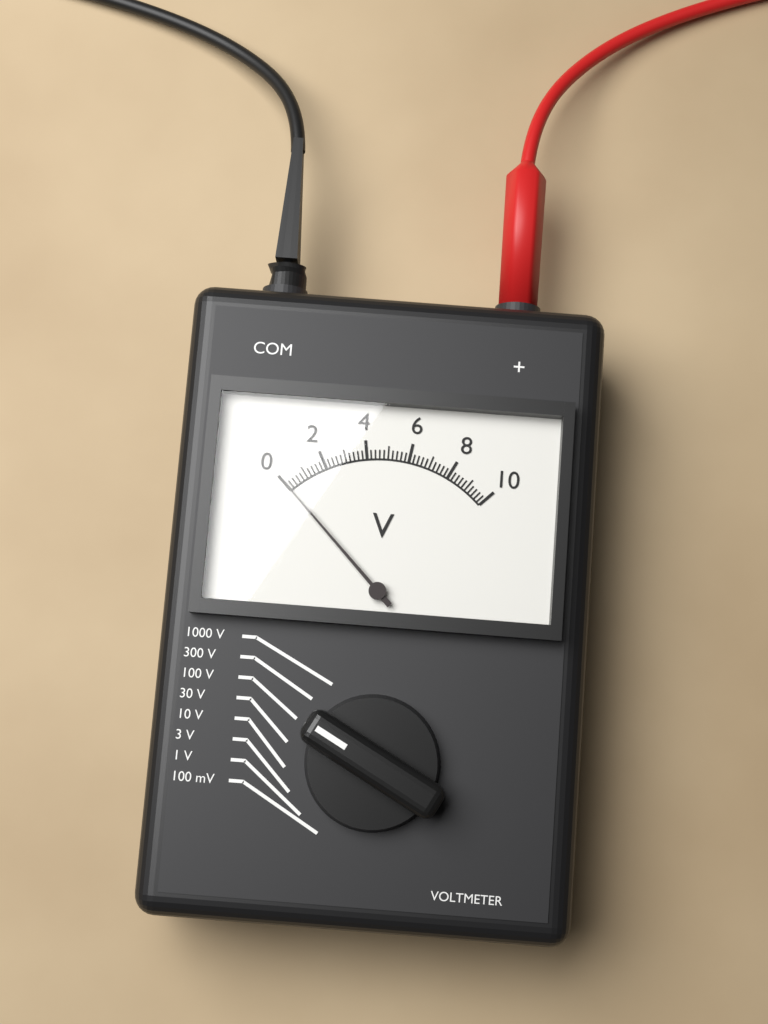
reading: 0.0 V
